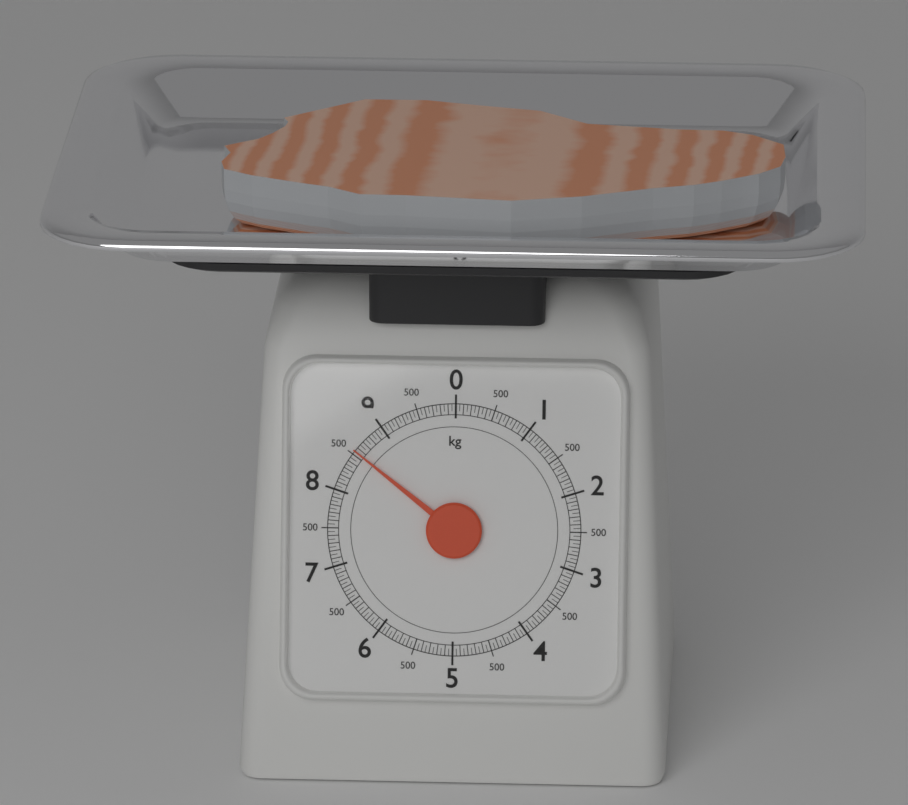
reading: 8.55 kg
